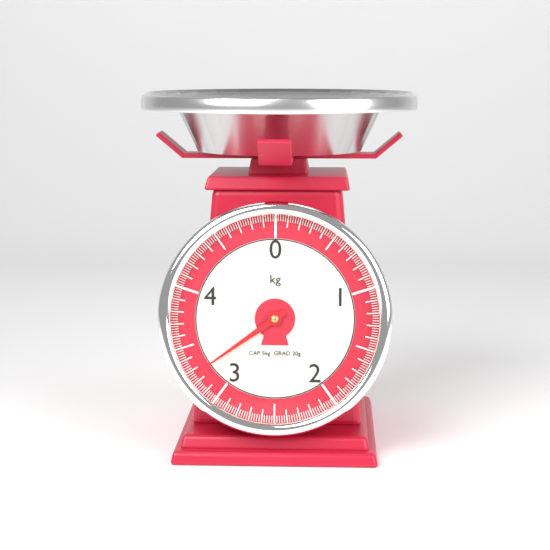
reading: 3.26 kg
